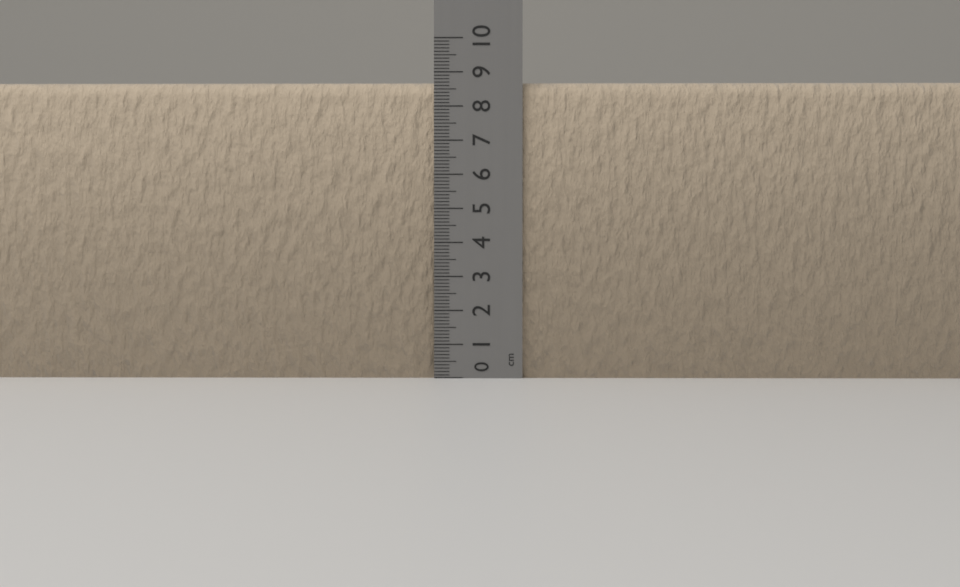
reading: 8.7 cm
